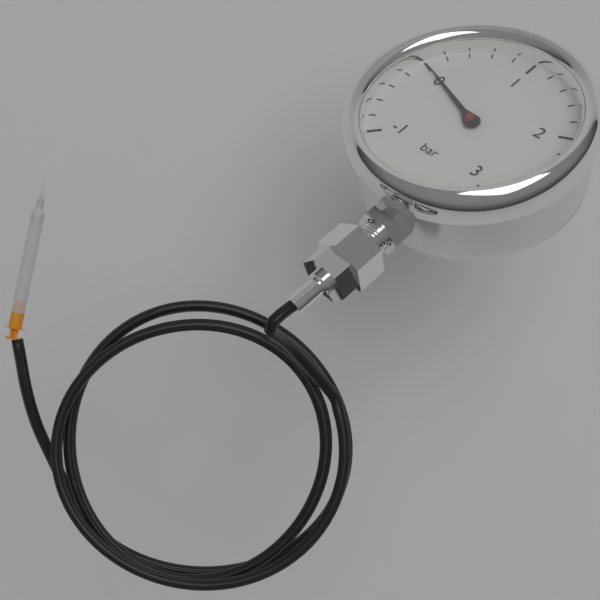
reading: 0.0 bar
